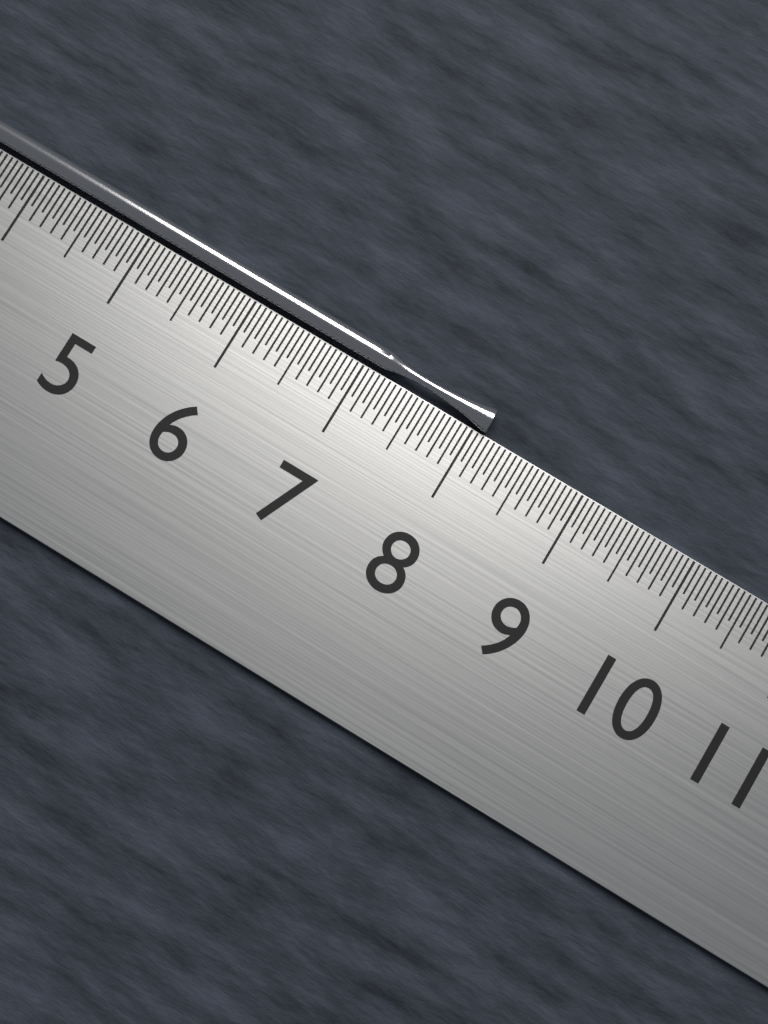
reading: 8.10 cm
